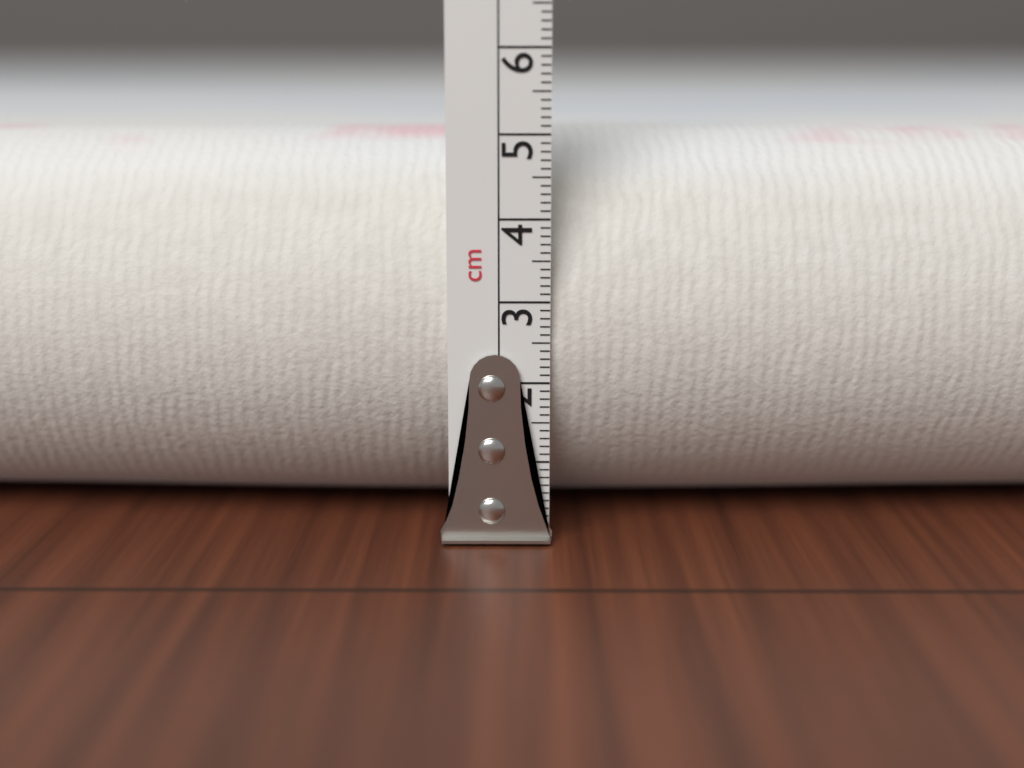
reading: 5.0 cm
